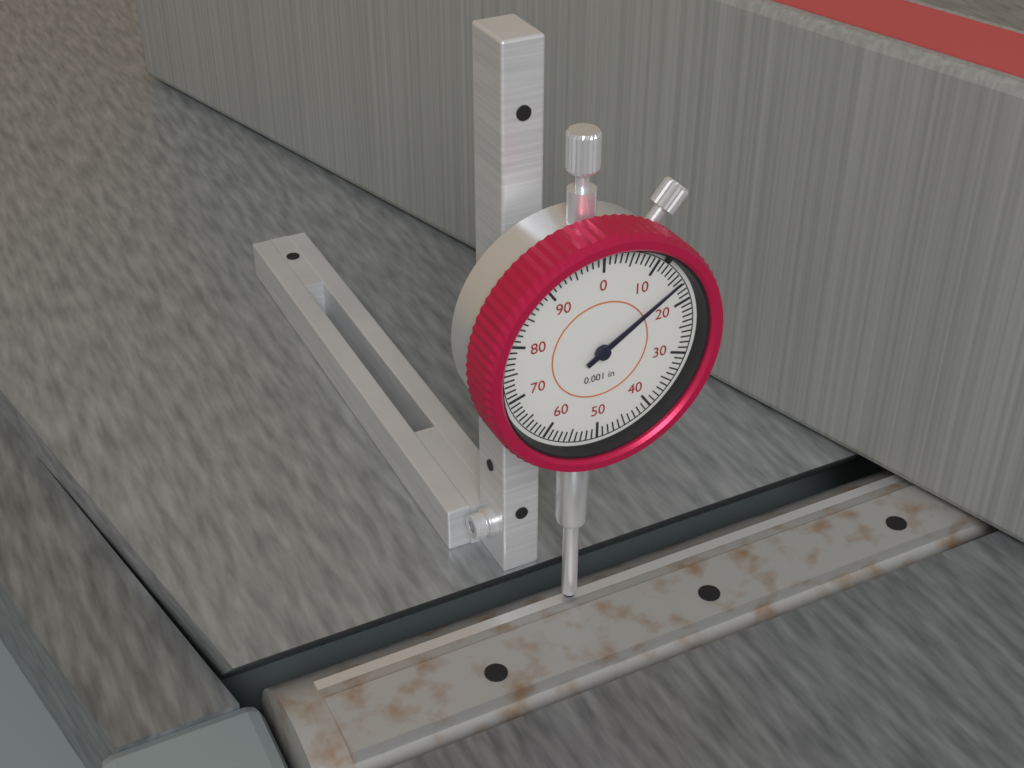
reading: 0.016 in
